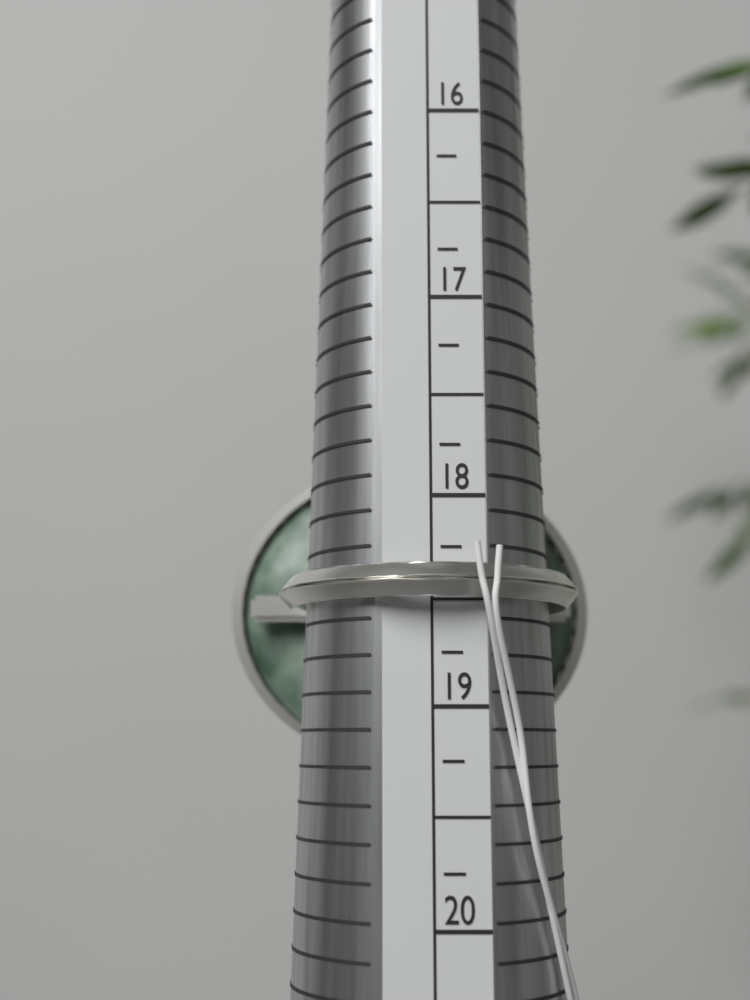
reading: 18.50 (no unit)
